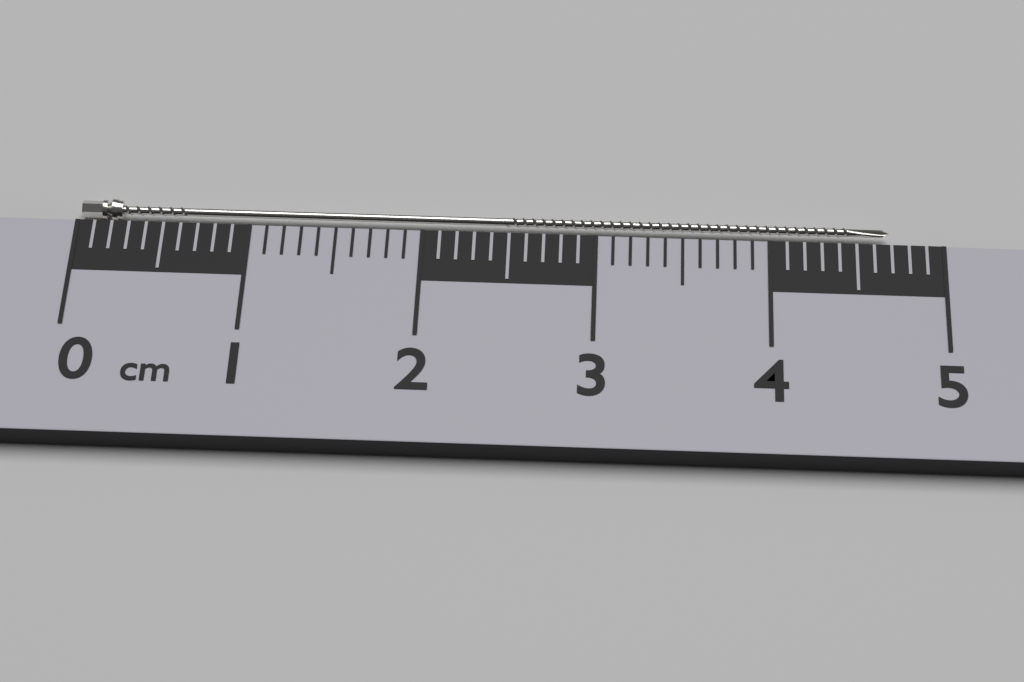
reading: 4.7 cm
